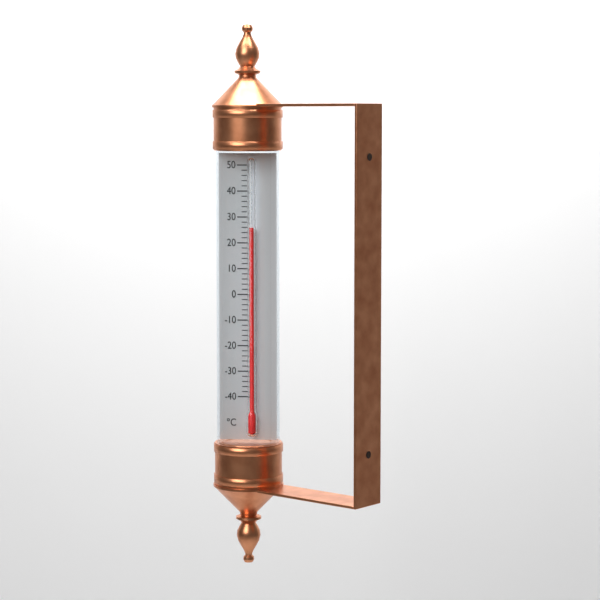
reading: 26 °C
